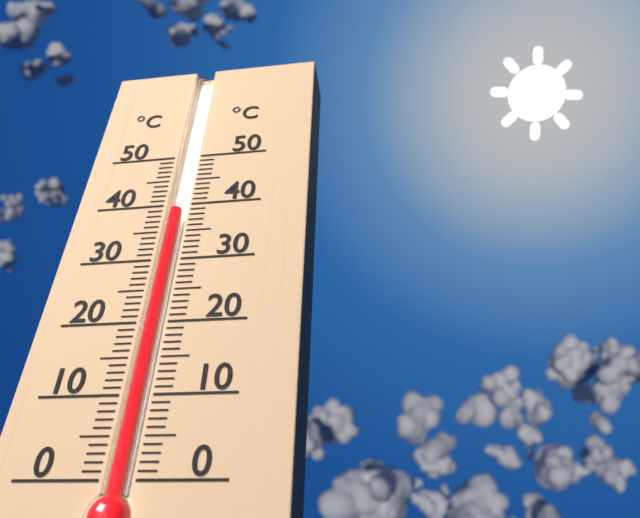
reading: 39 °C
